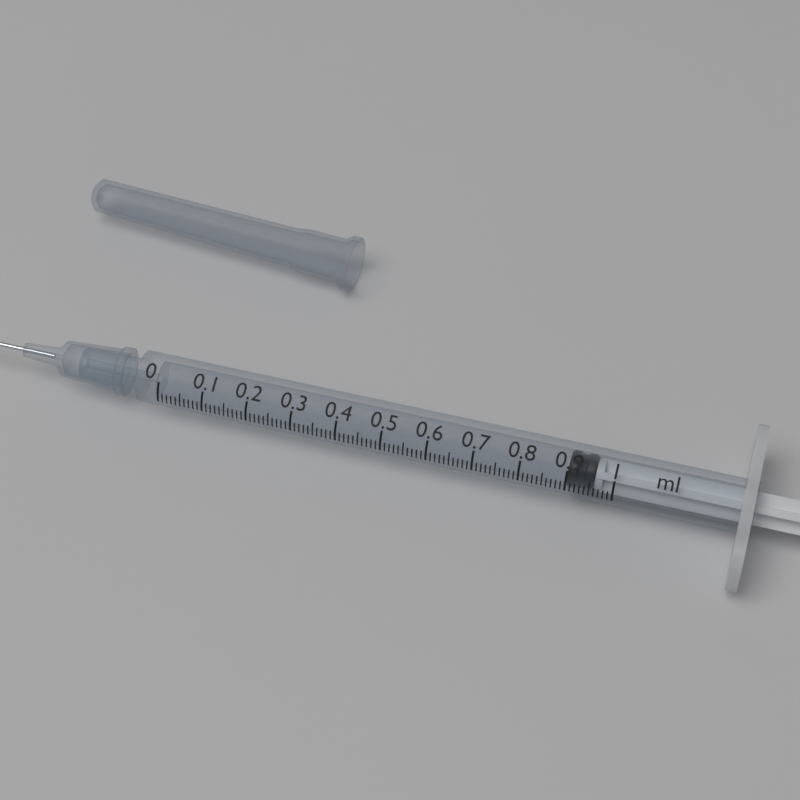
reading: 0.90 ml
